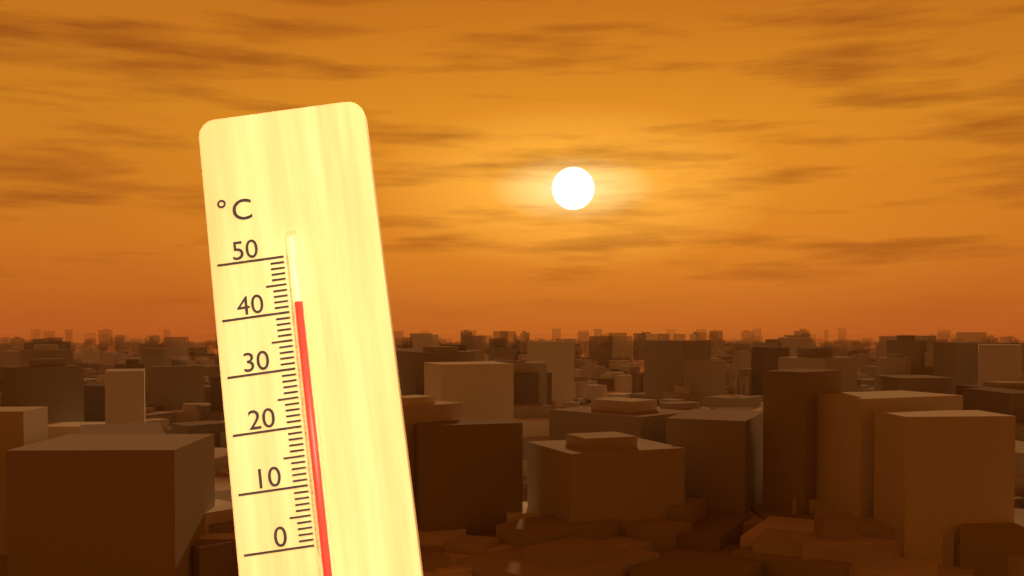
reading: 41 °C
